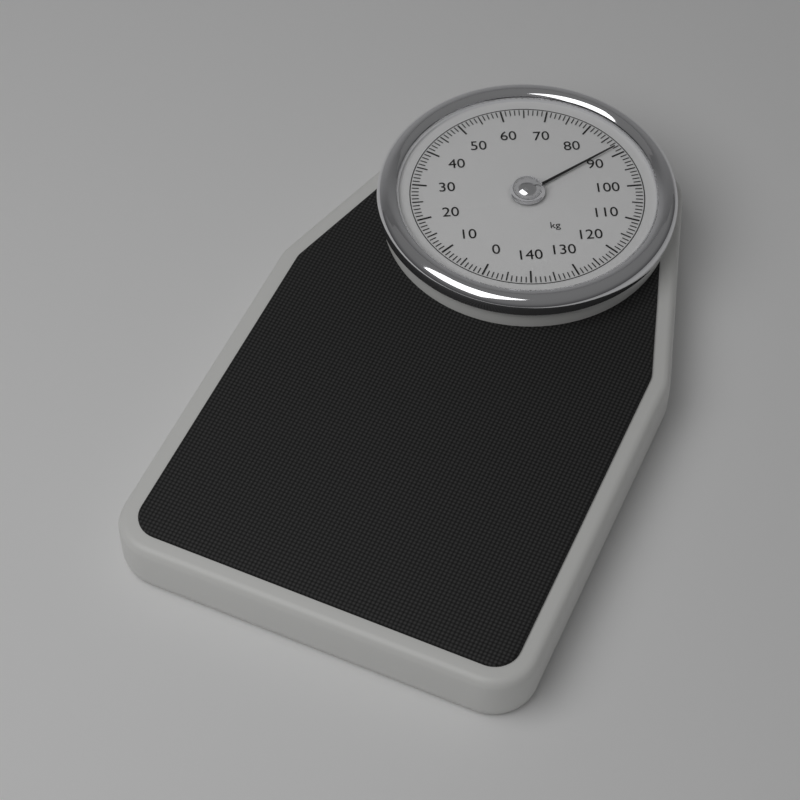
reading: 88 kg
